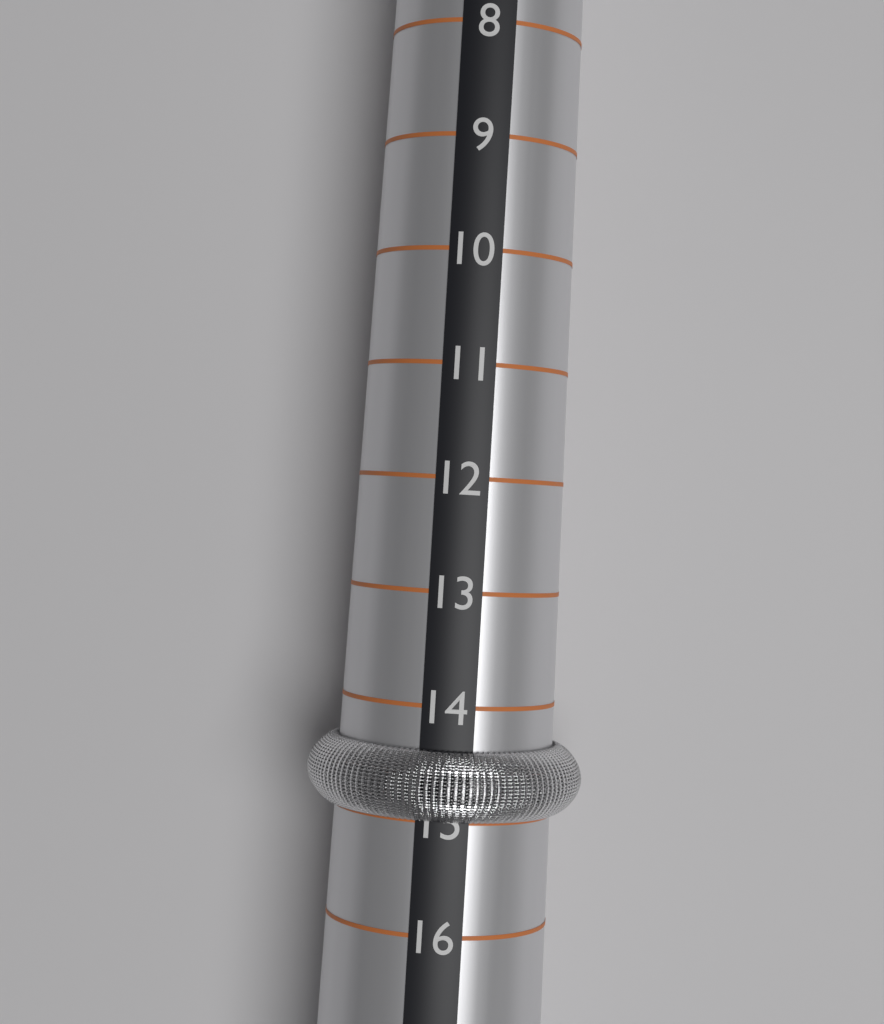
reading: 15 (no unit)
